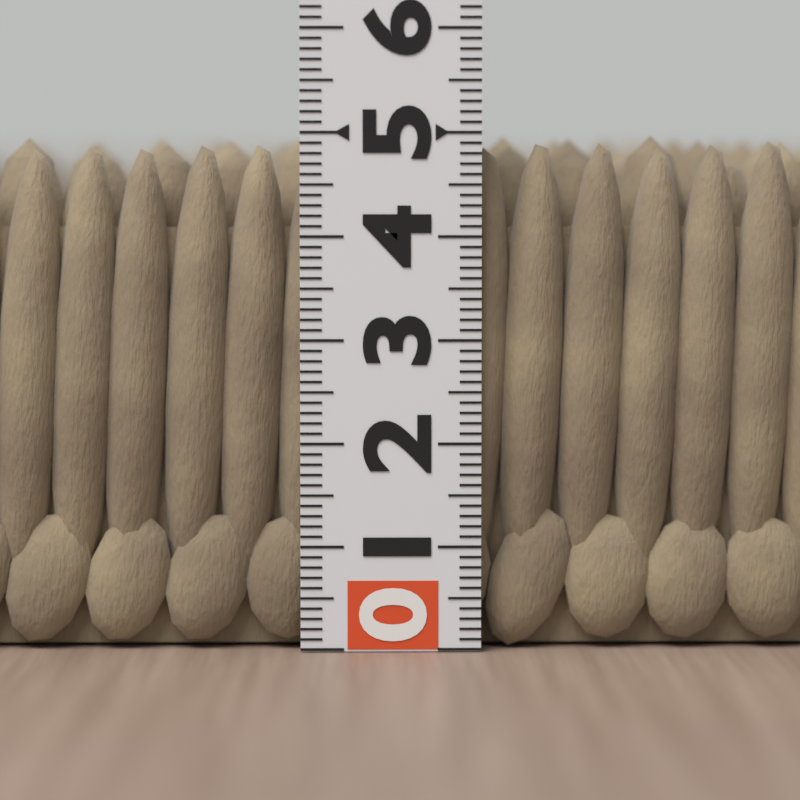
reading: 5.0 (no unit)
